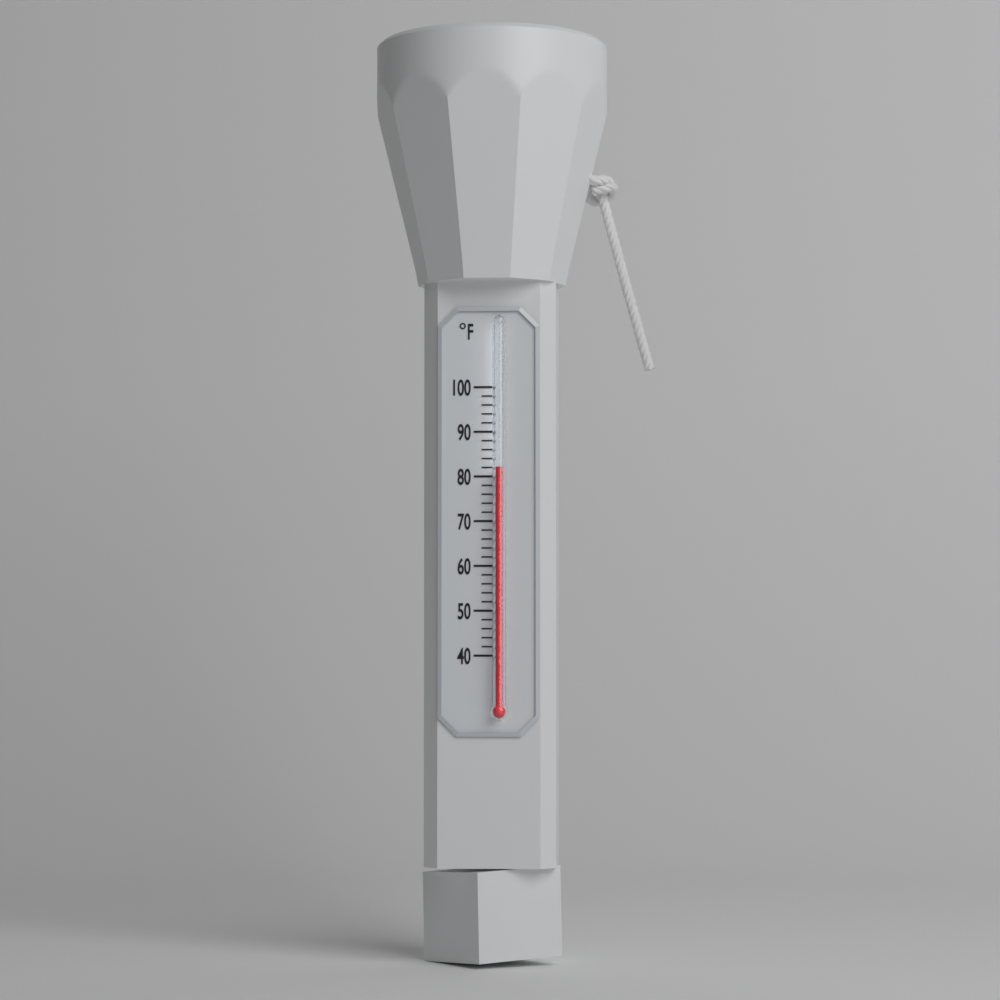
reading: 82 °F
